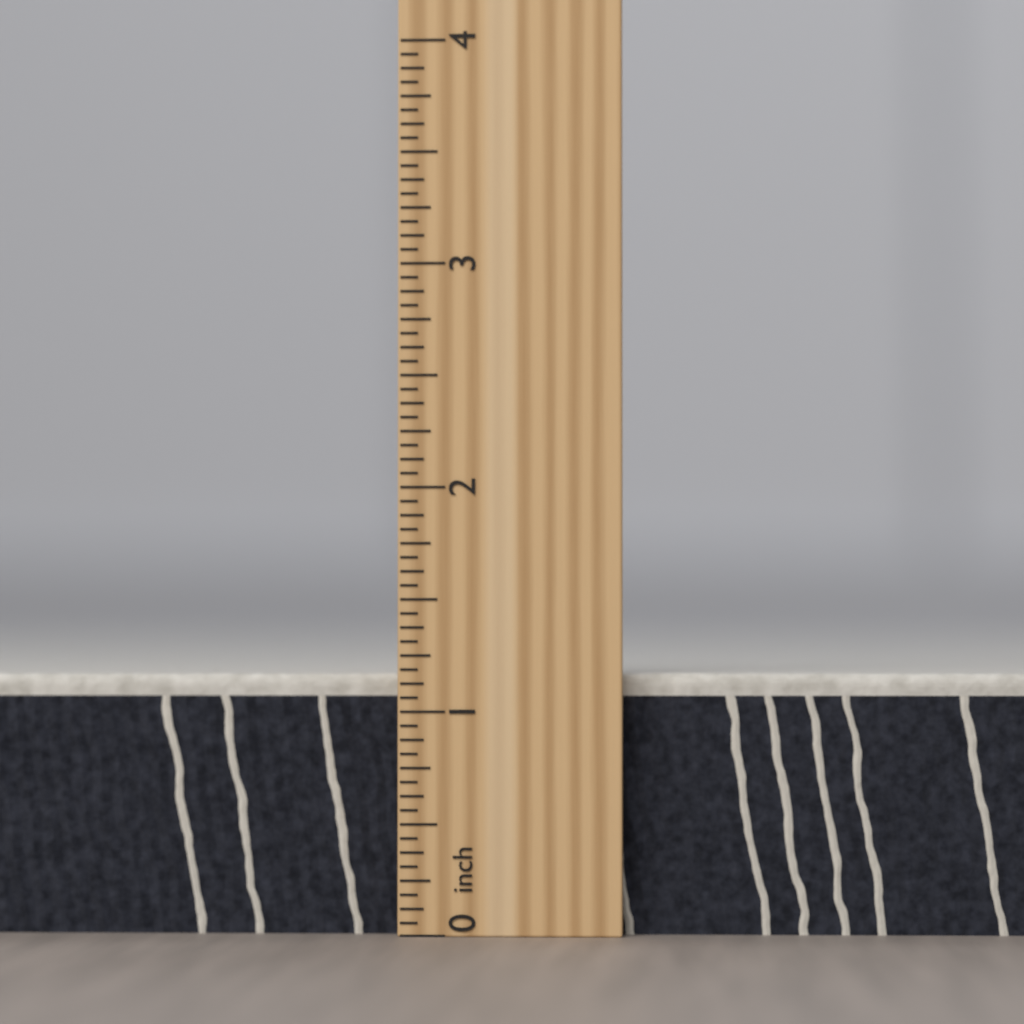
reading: 1.1875 inch
